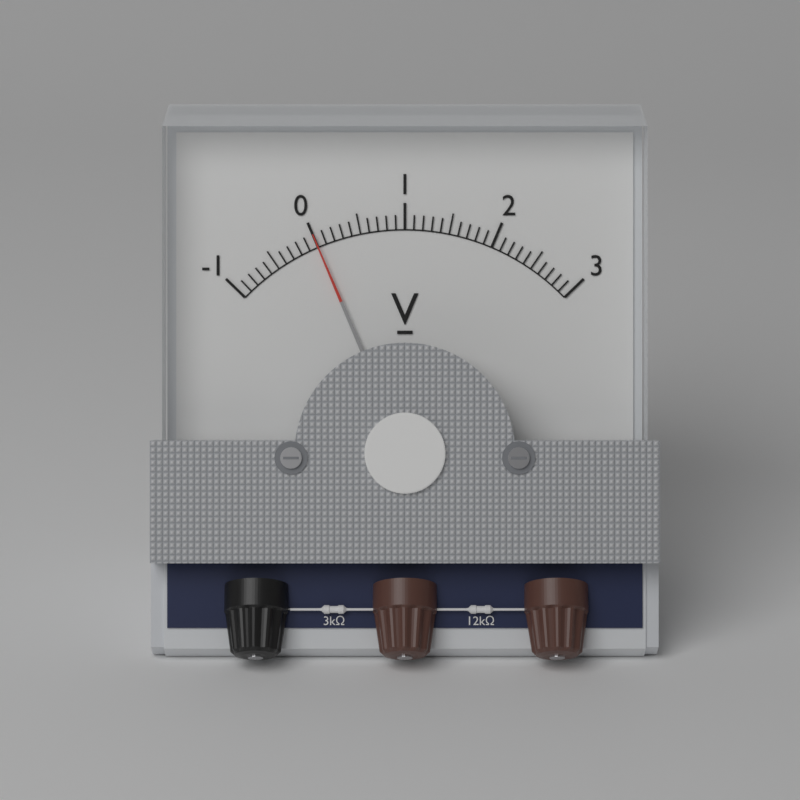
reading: 0.0 V
